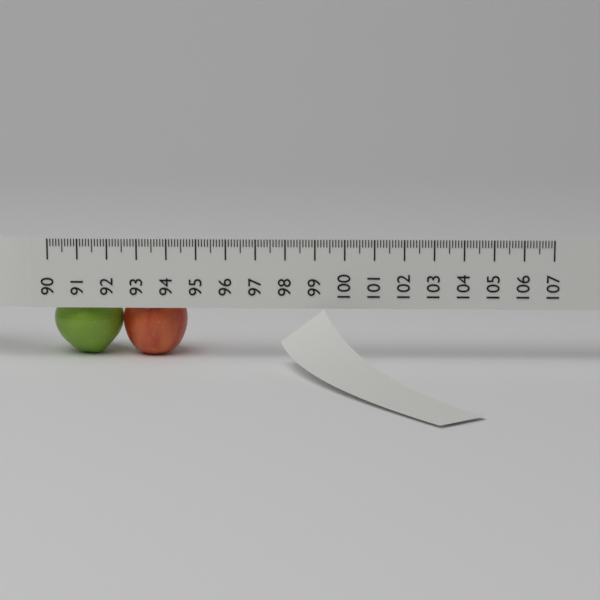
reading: 94.6 (no unit)
